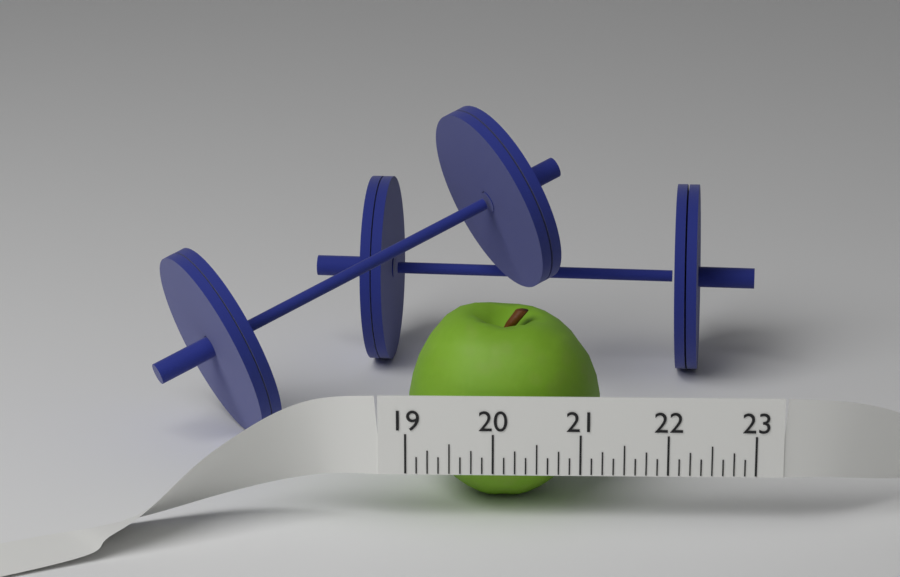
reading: 21.250 (no unit)
